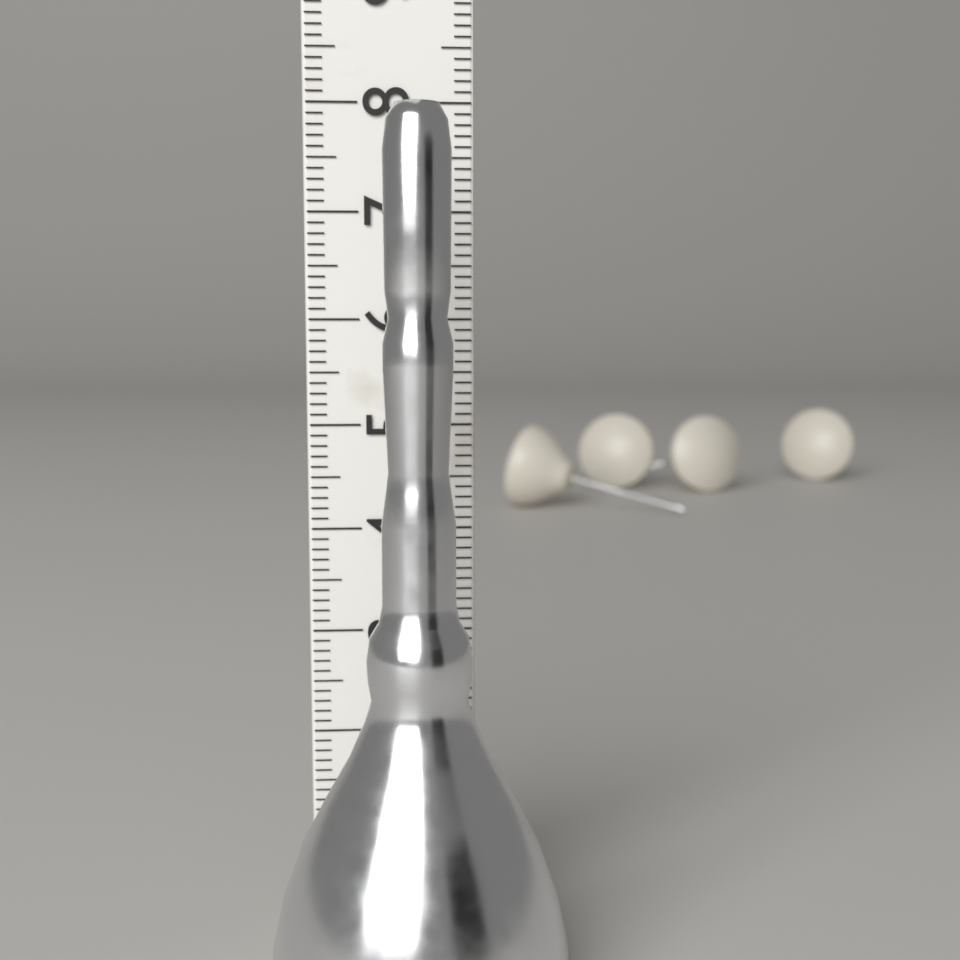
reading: 7.8 cm
